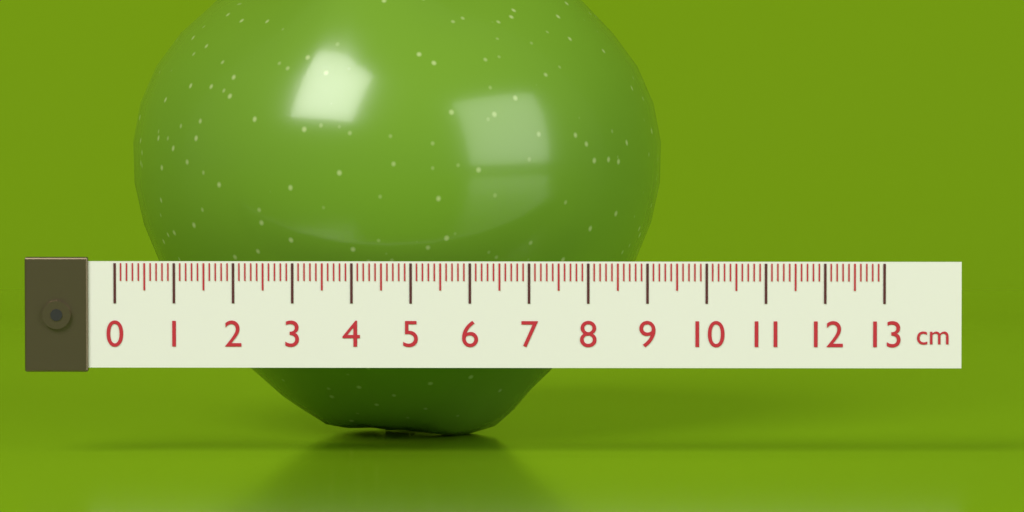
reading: 9.2 cm
